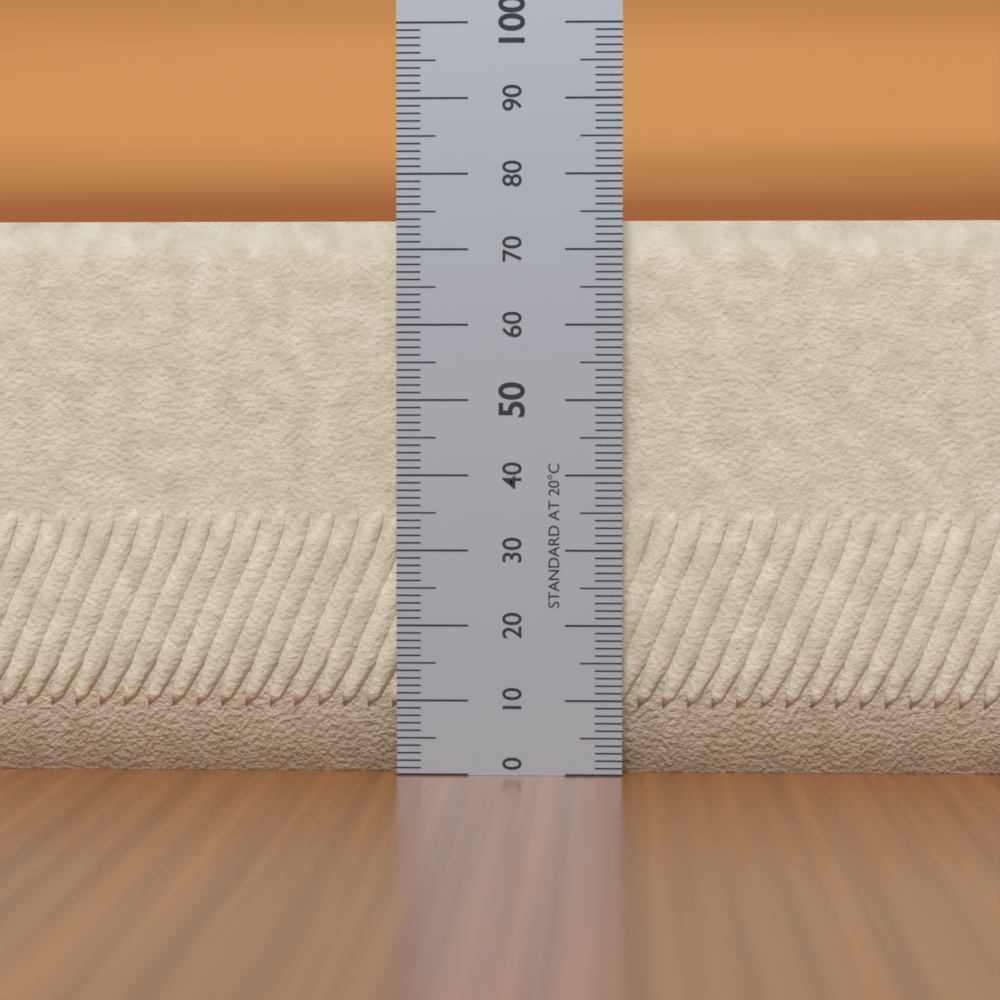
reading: 74 (no unit)
